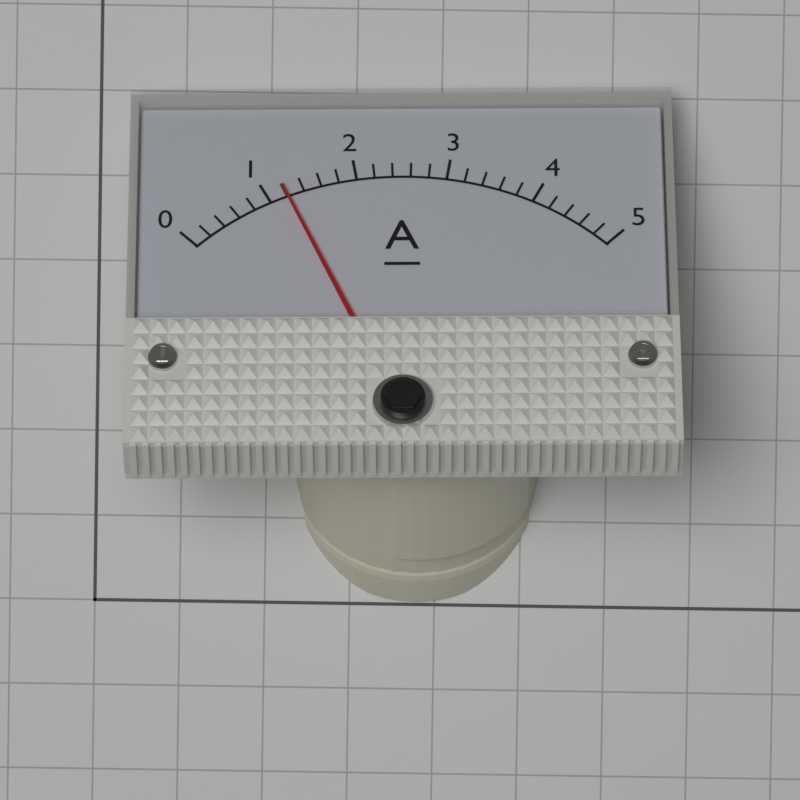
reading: 1.2 A
